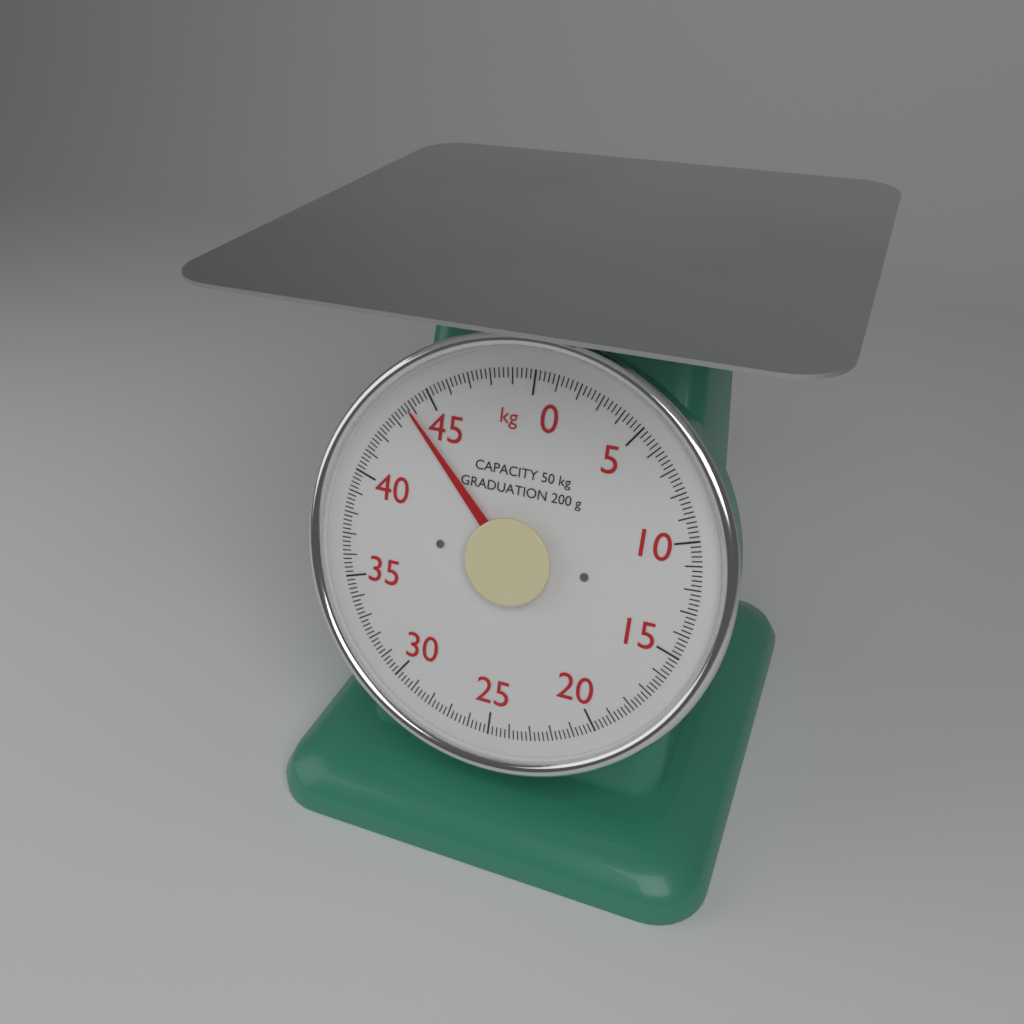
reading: 43.8 kg
